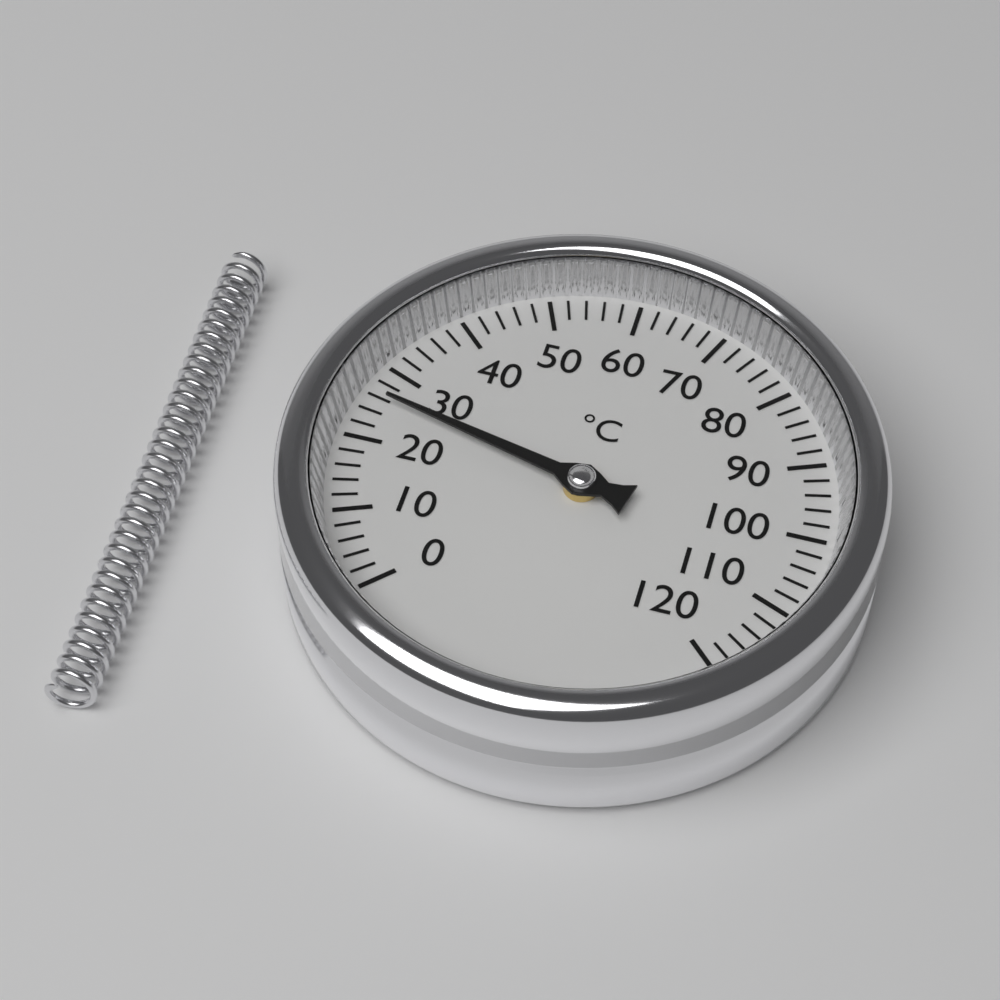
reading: 26 °C
